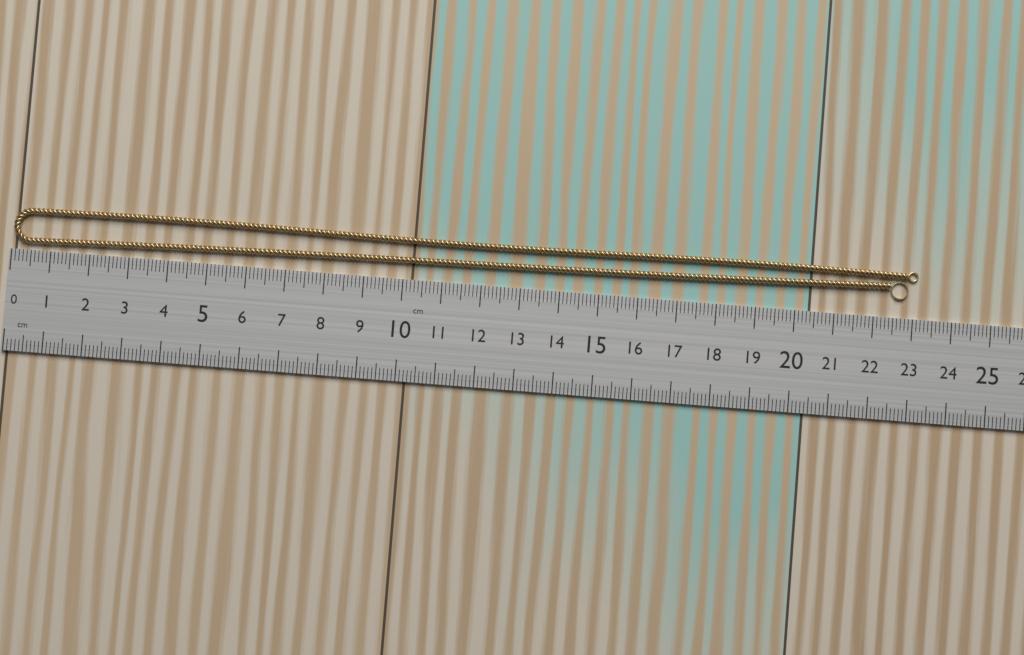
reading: 23.1 cm
